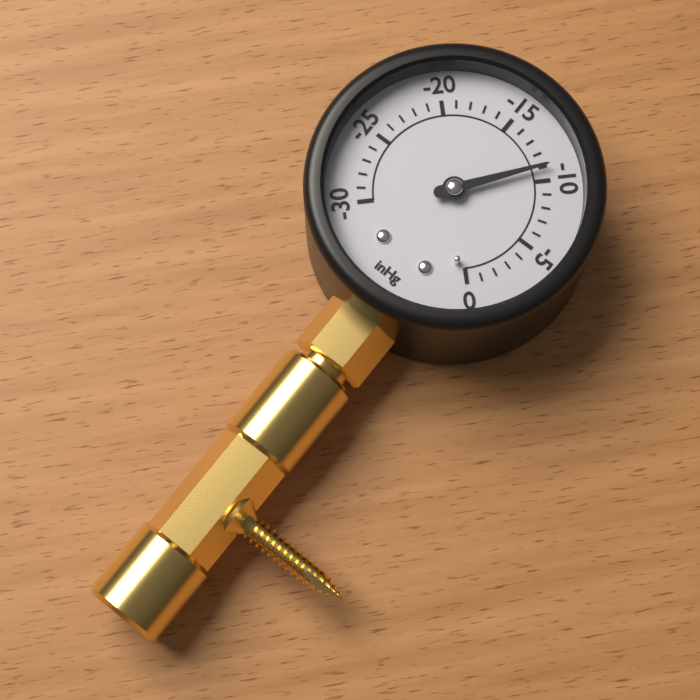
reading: -11 inHg
